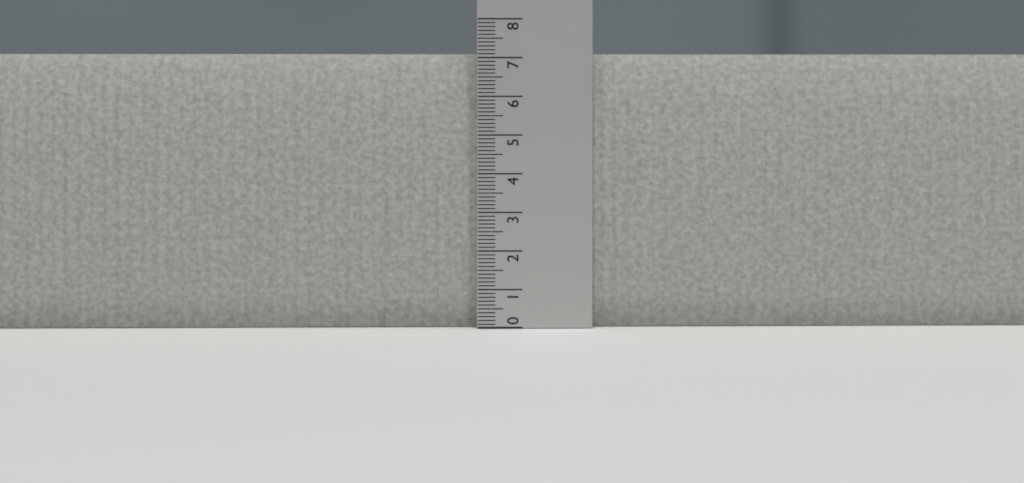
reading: 7.1 (no unit)
